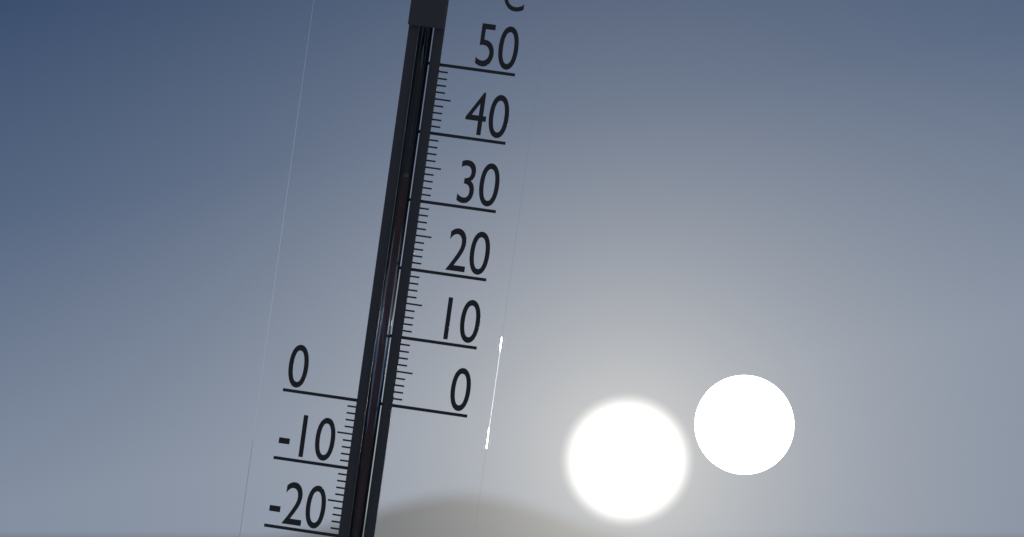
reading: 33 °C
